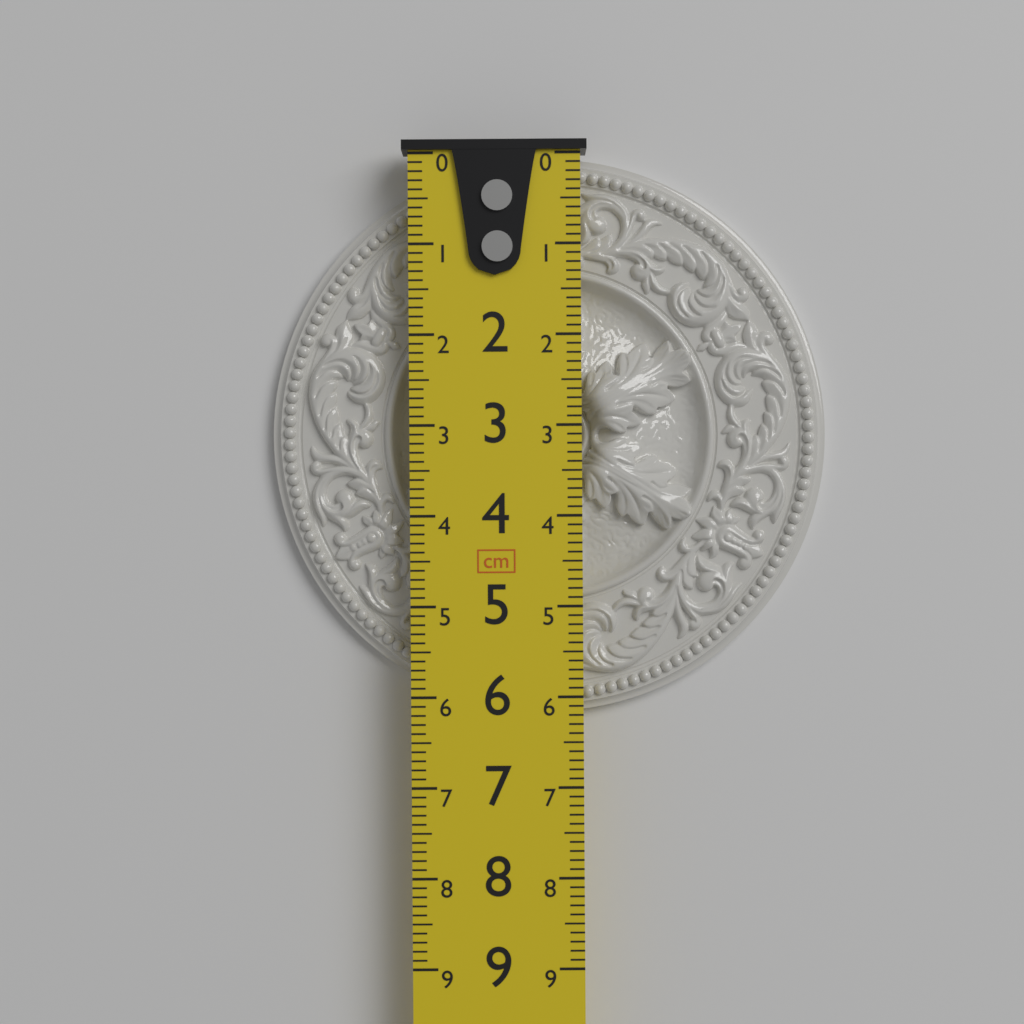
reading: 6.2 cm
